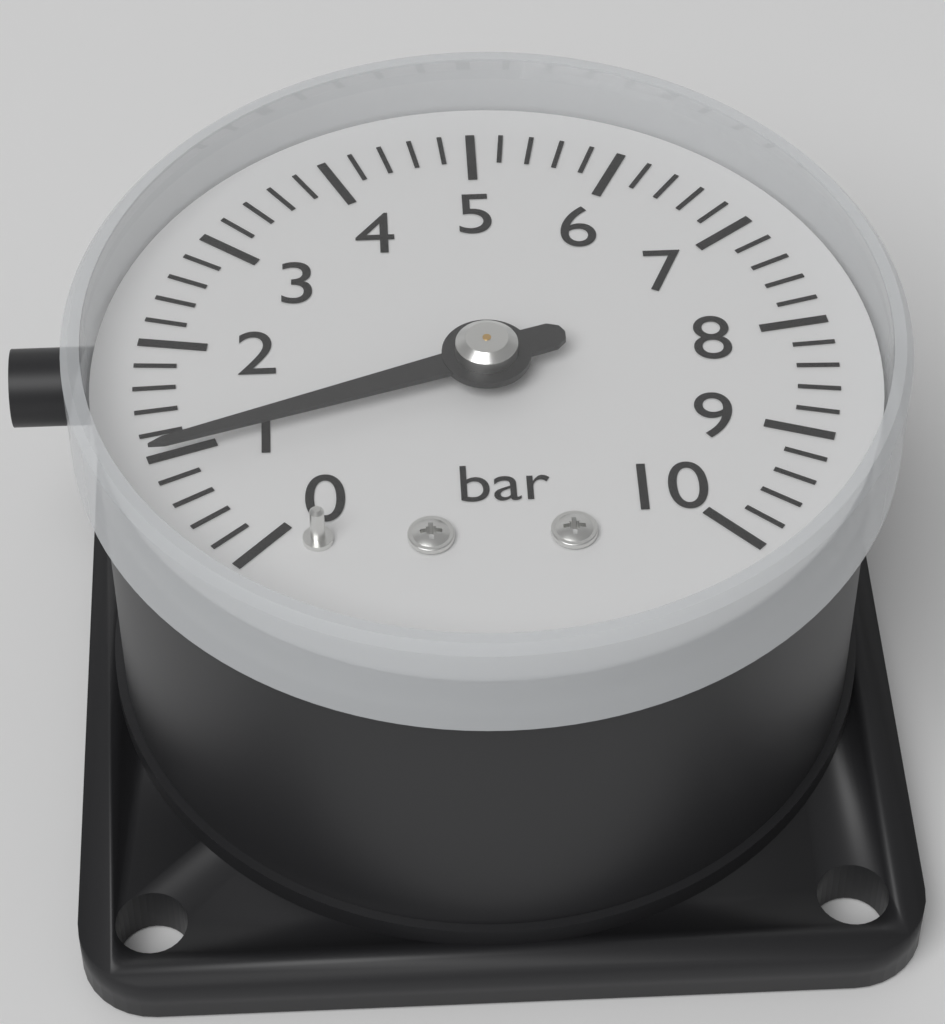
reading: 1.0 bar
